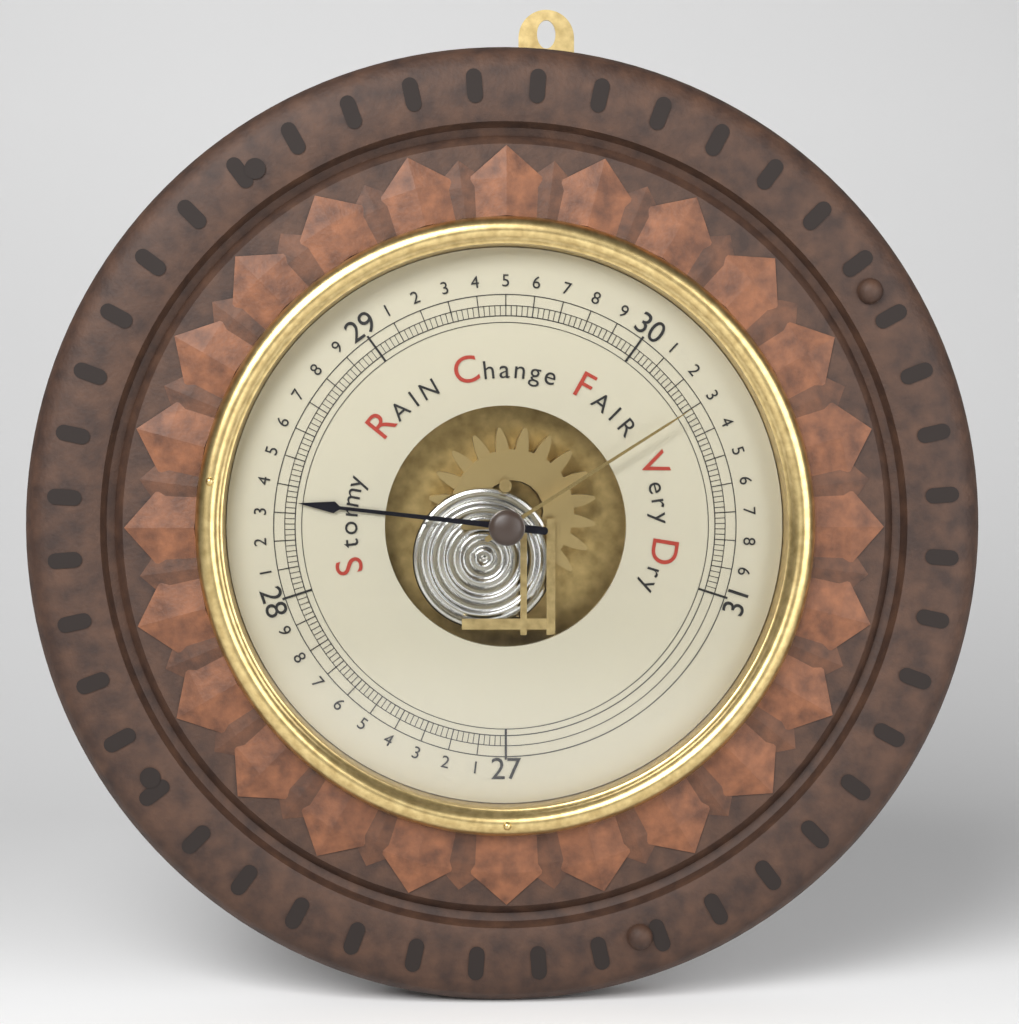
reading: 28.34 inHg
